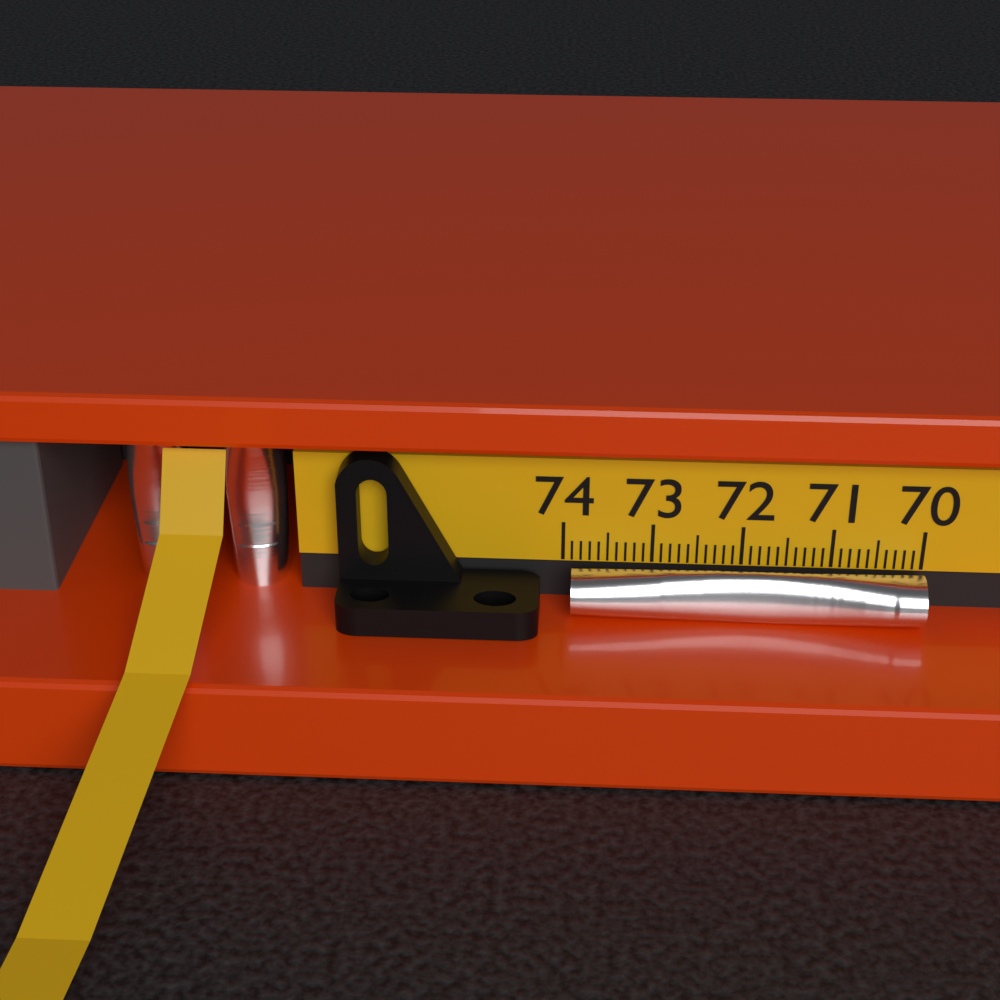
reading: 73.9 (no unit)
